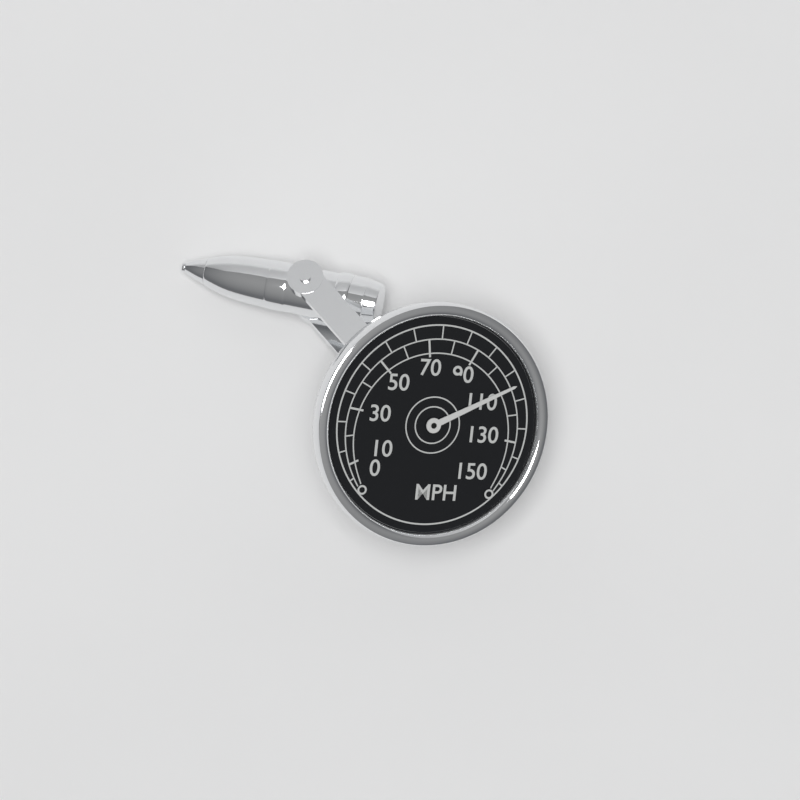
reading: 110 MPH
